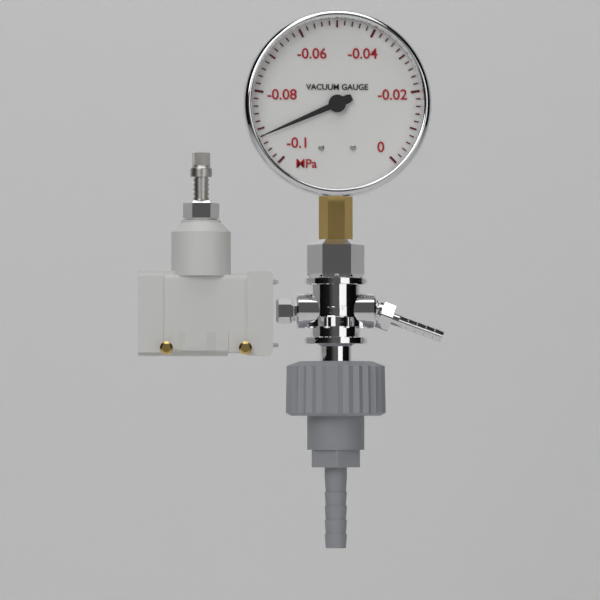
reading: -0.092 MPa
